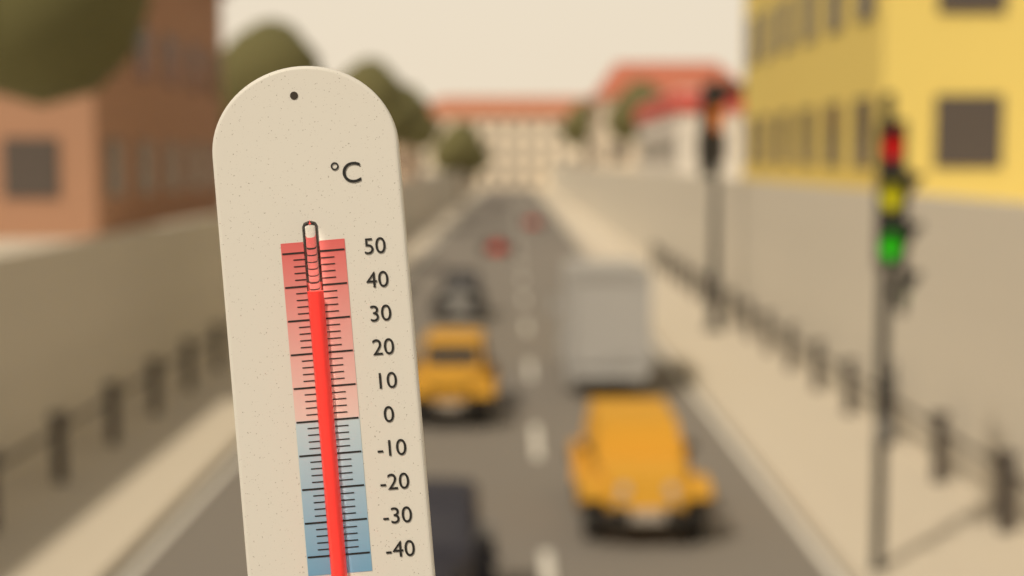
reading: 38 °C
